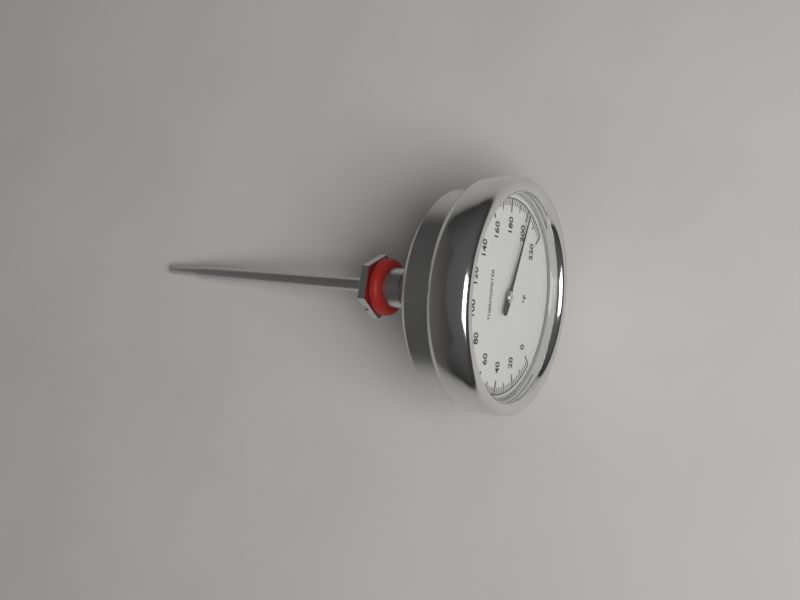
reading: 200 °F
